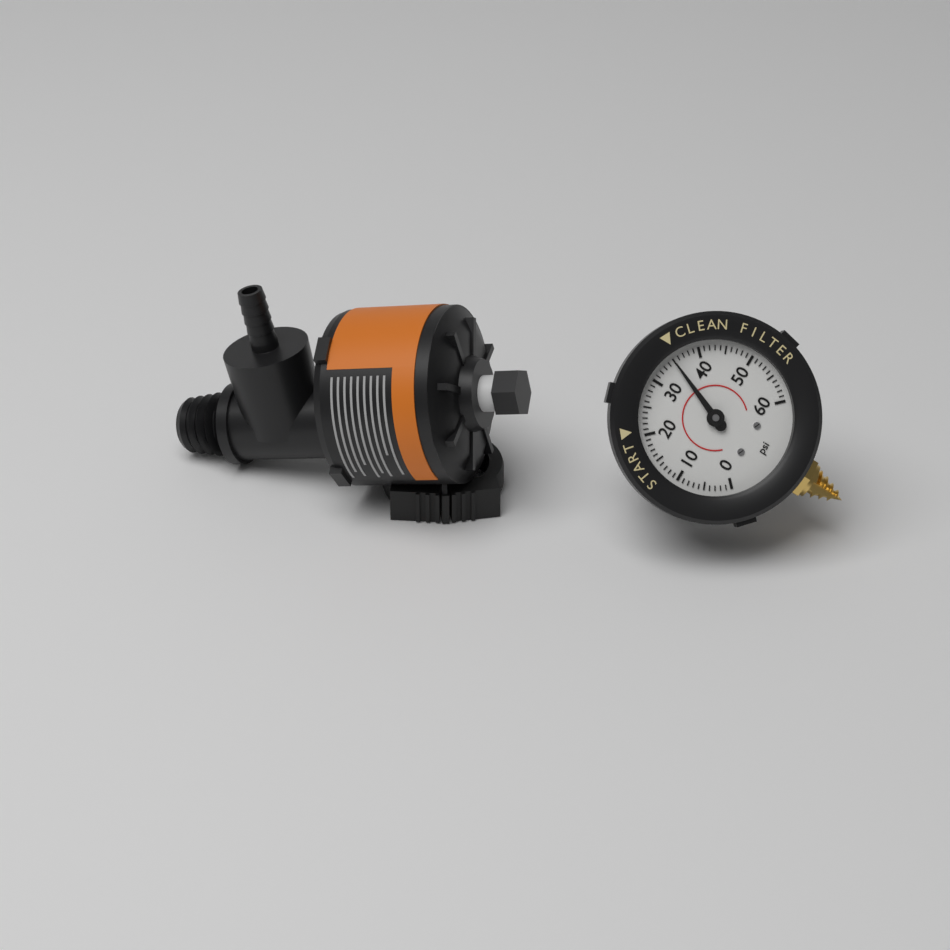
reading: 35 psi
